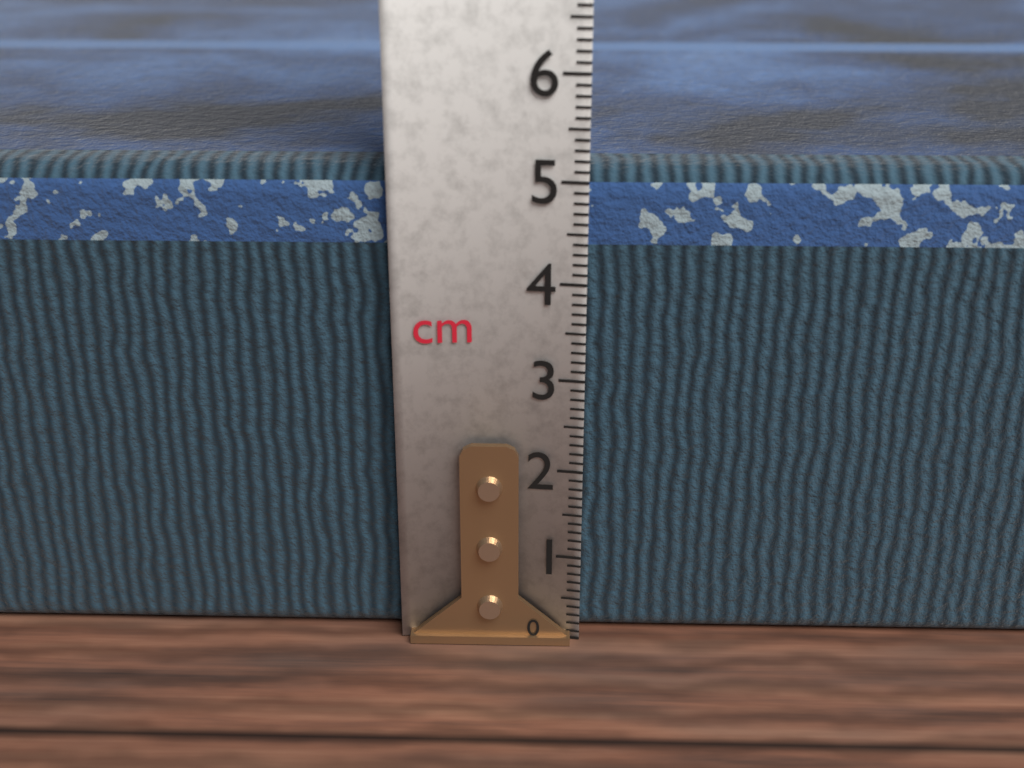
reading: 5.1 cm
